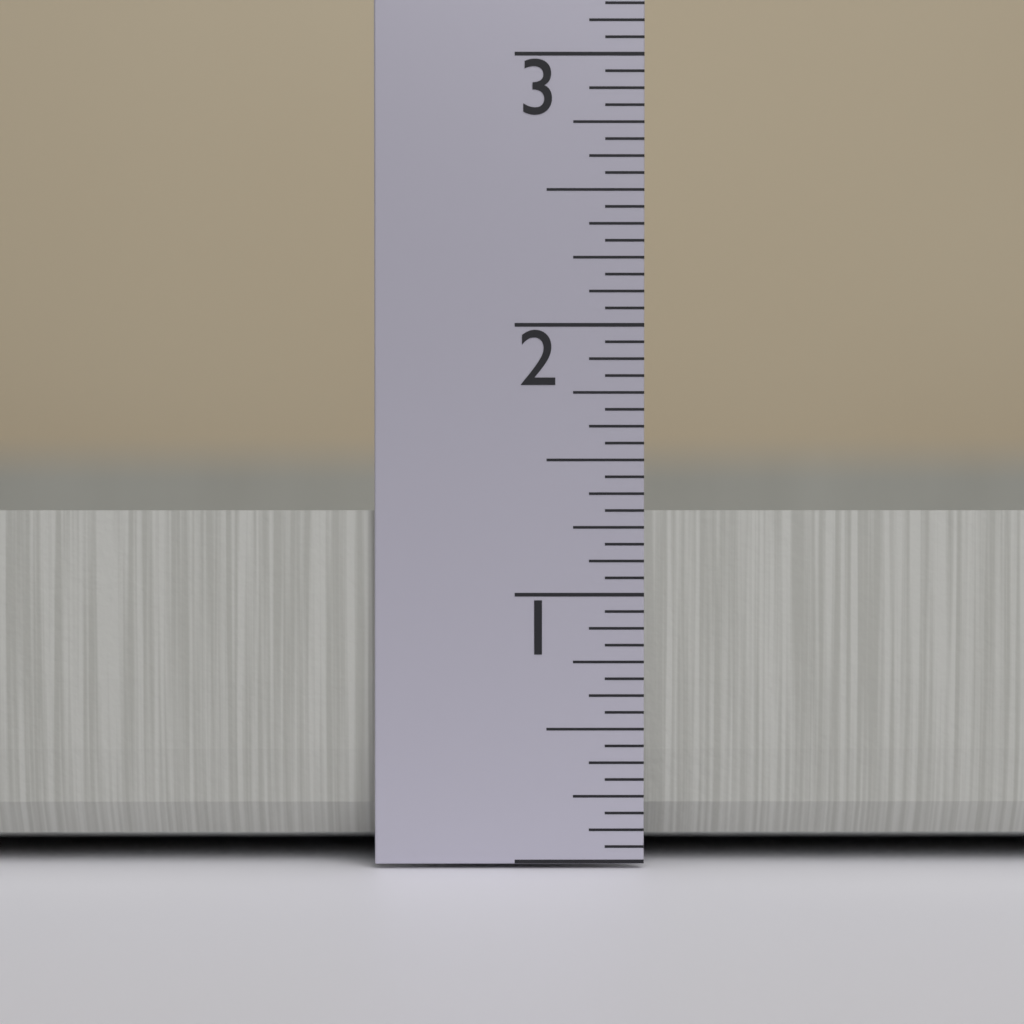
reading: 1.3125 in
